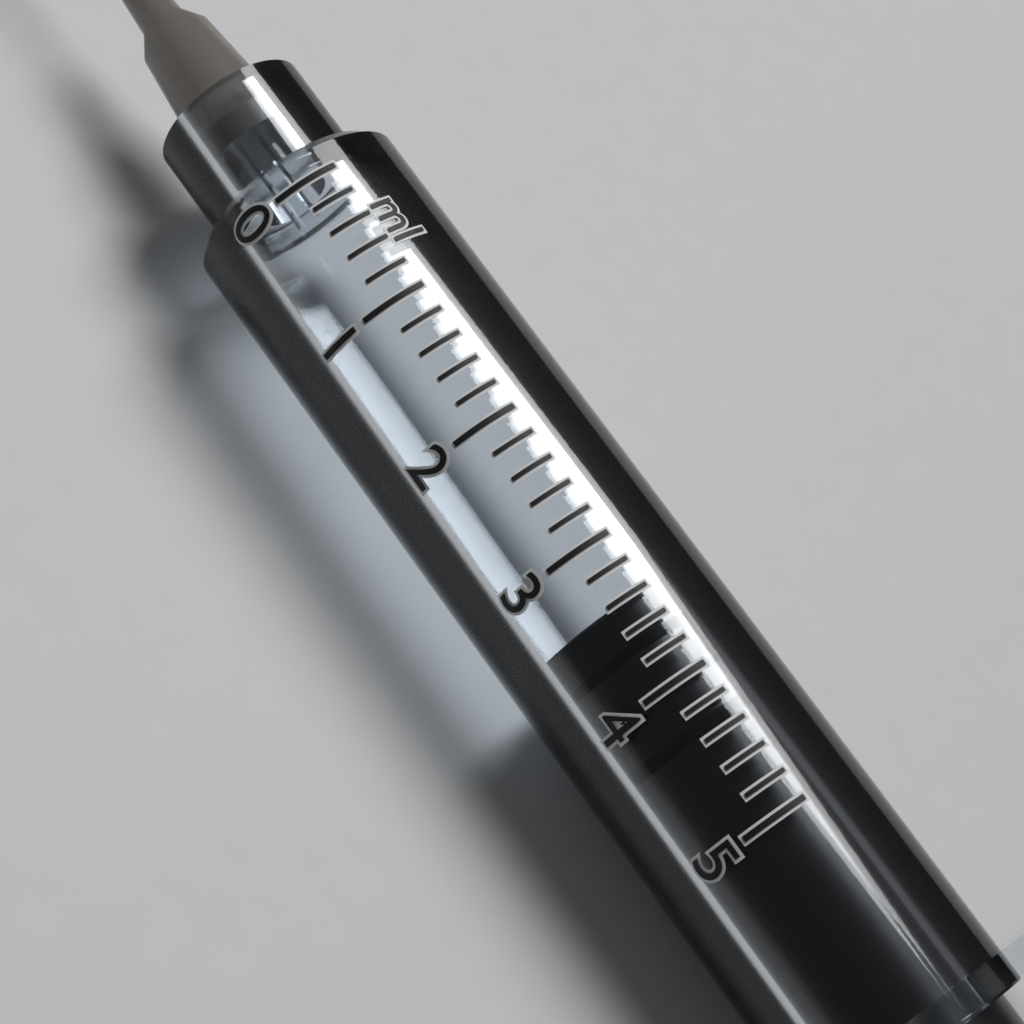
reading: 3.4 ml
